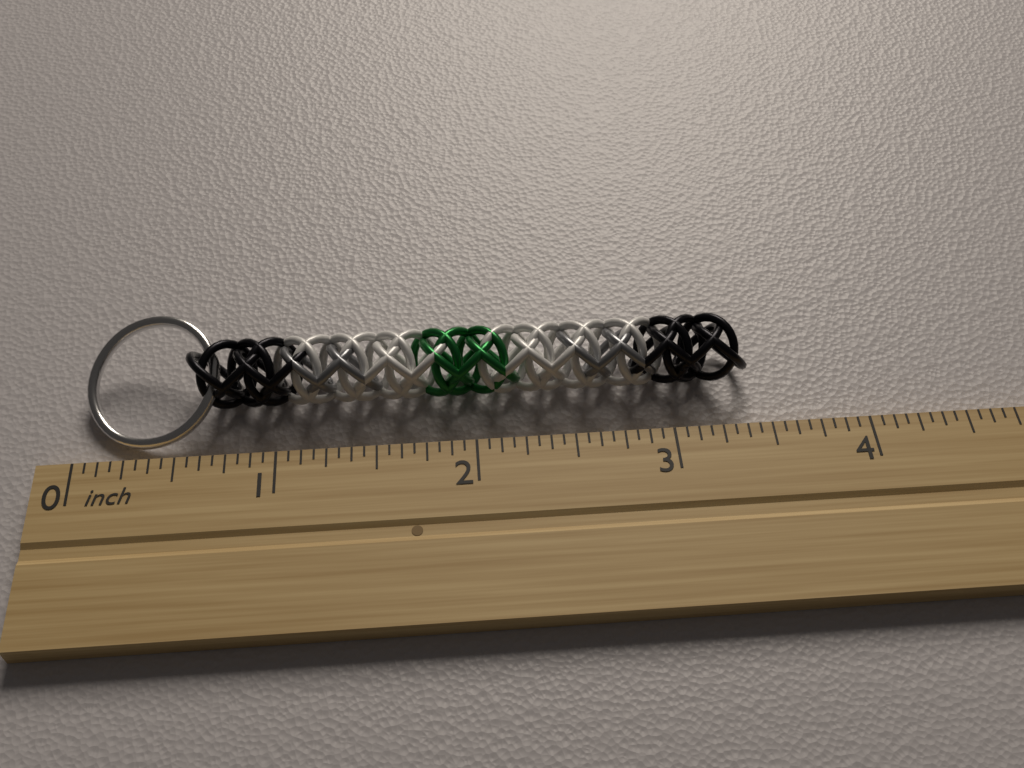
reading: 3.4375 inch
